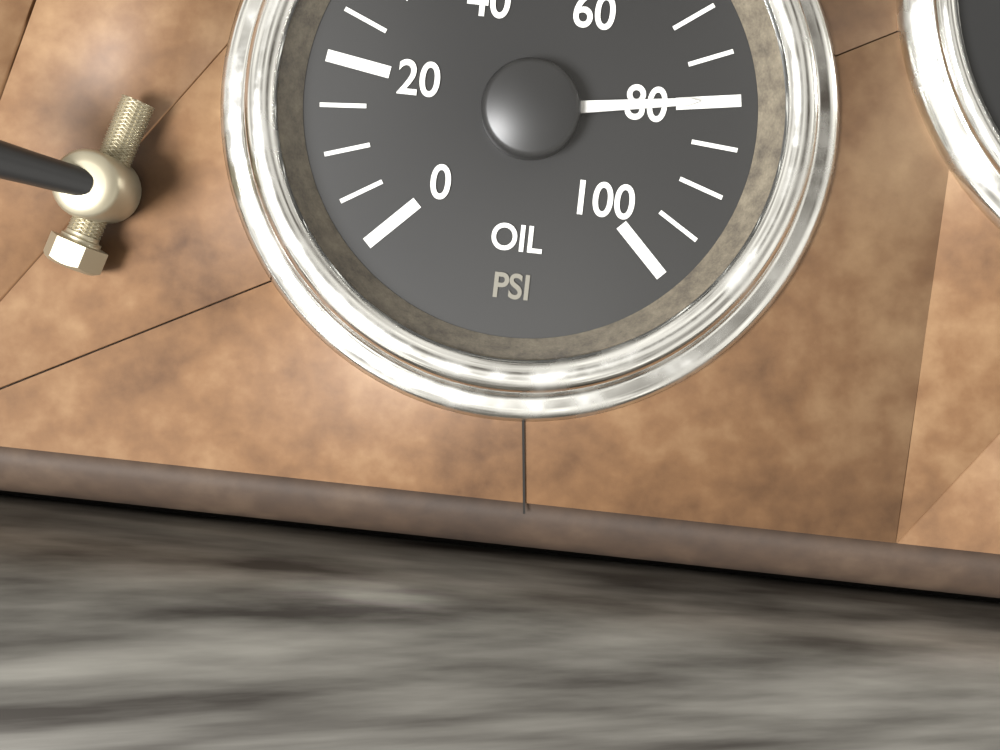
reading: 80 psi
